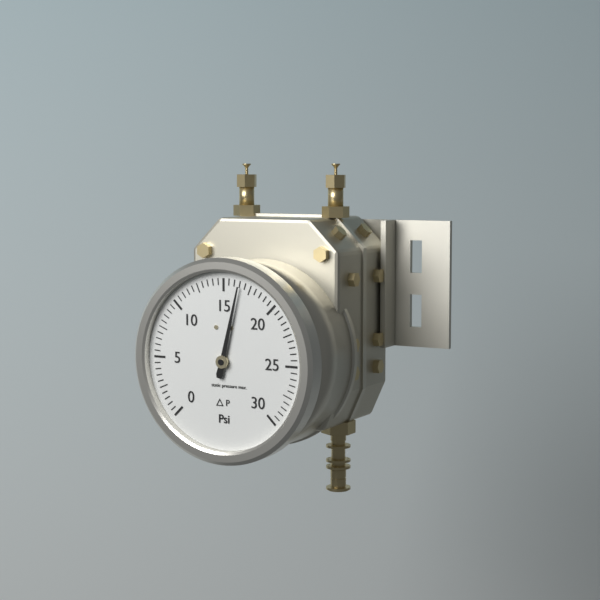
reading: 16.5 psi
